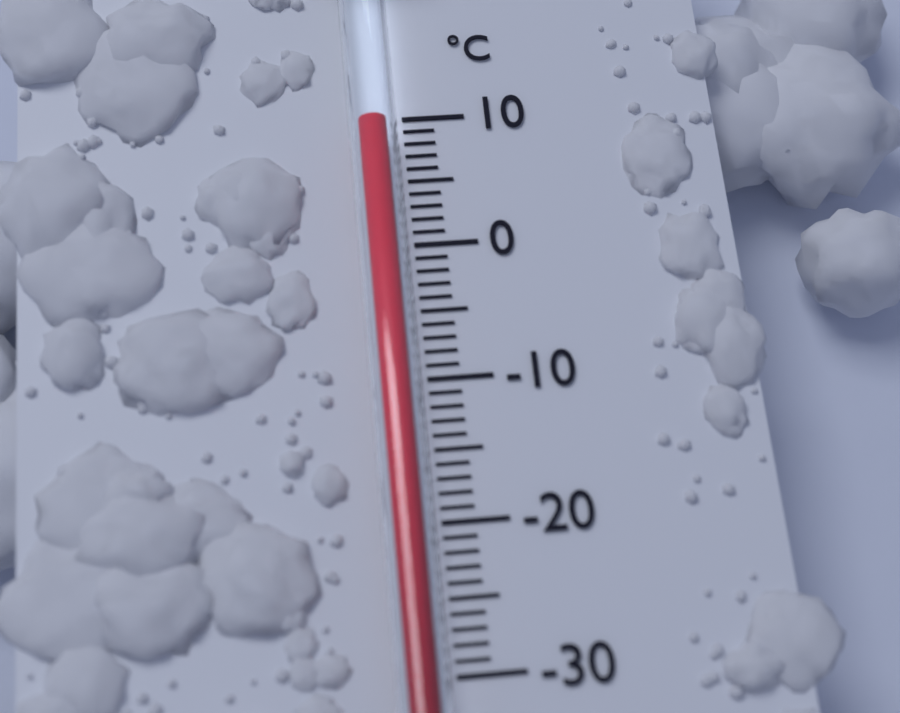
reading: 9 °C
